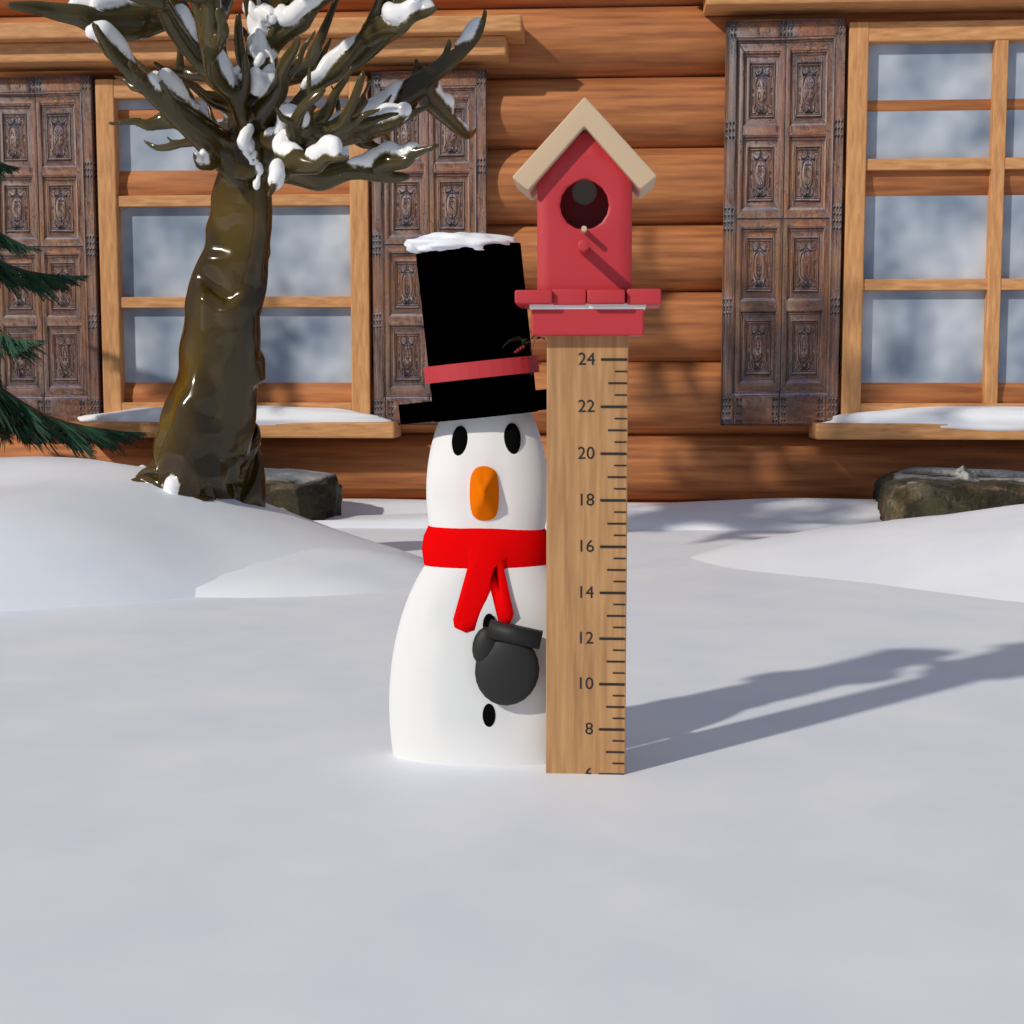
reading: 6.0 (no unit)
